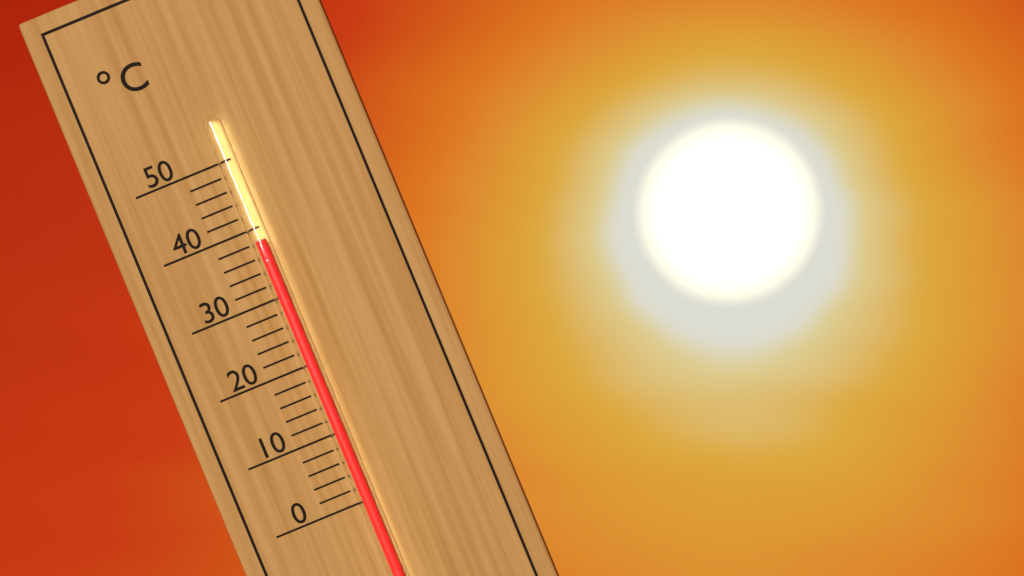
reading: 38 °C
